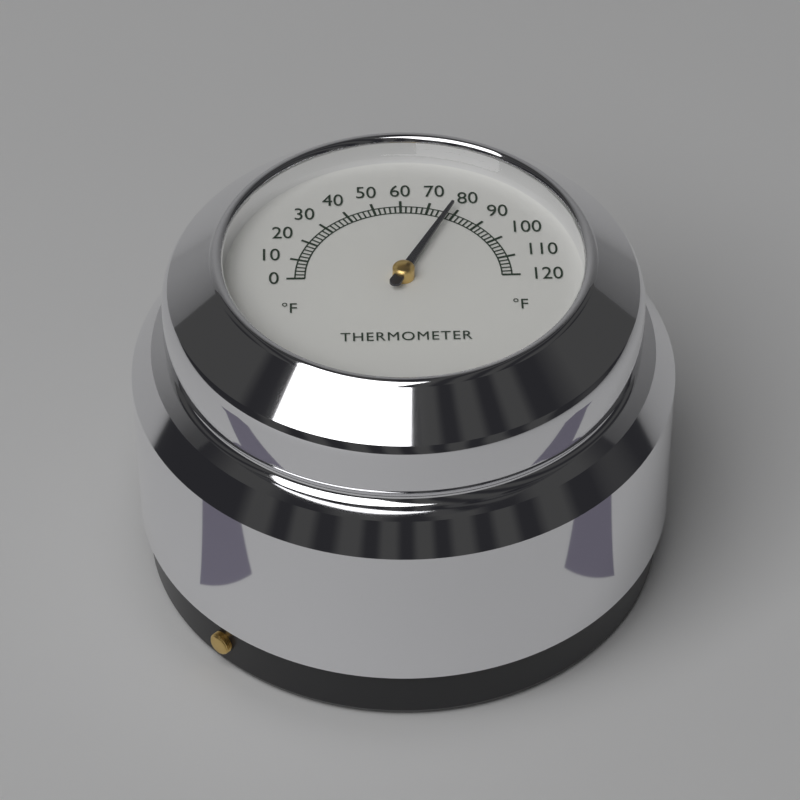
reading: 78 °F
